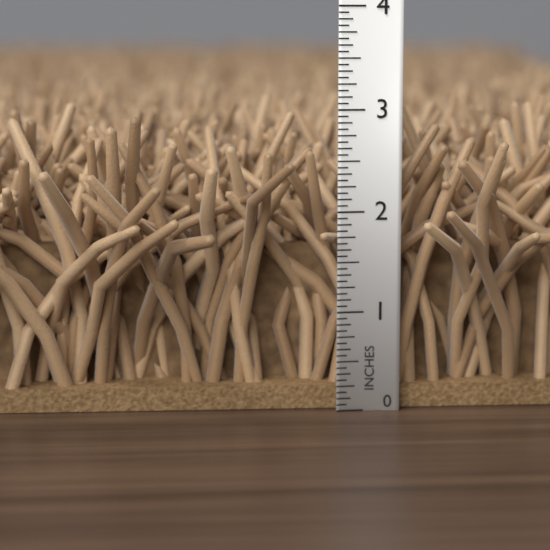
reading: 3.0000 in
